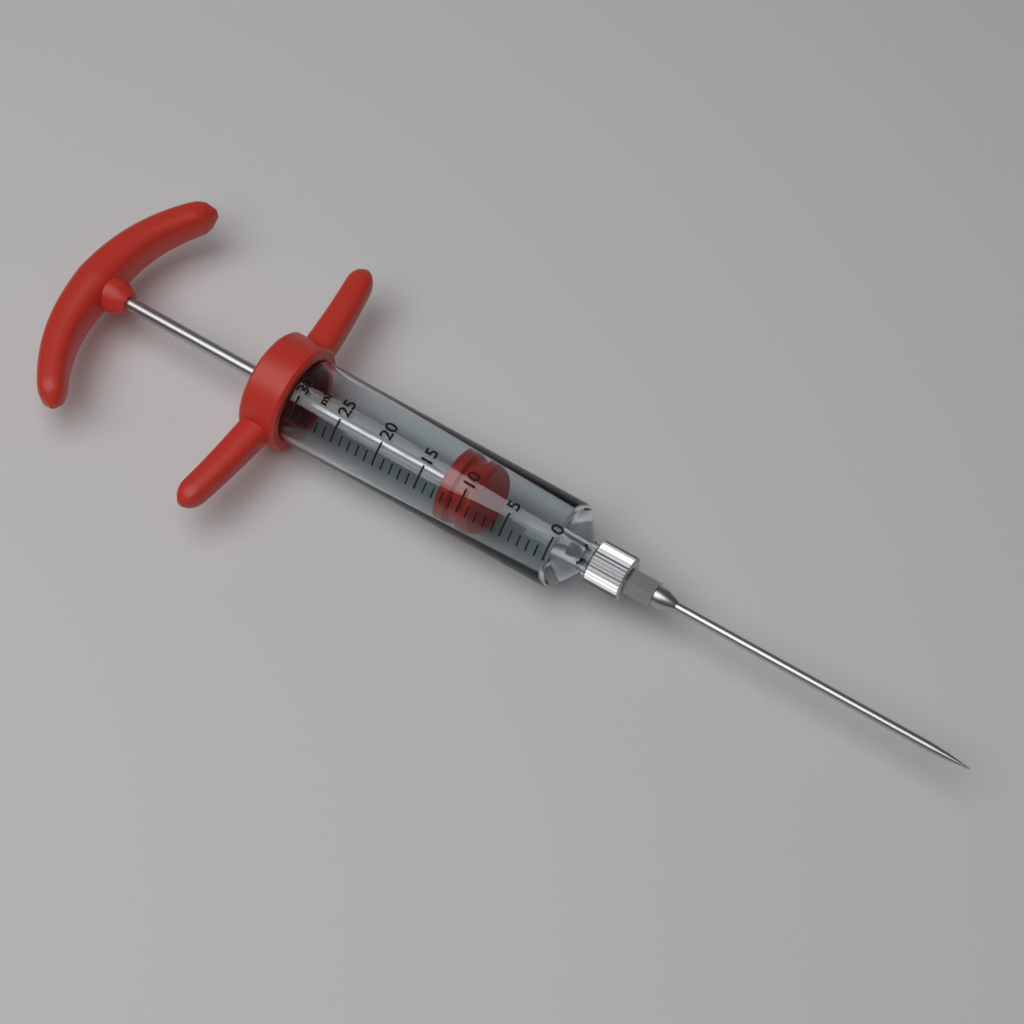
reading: 9 ml
